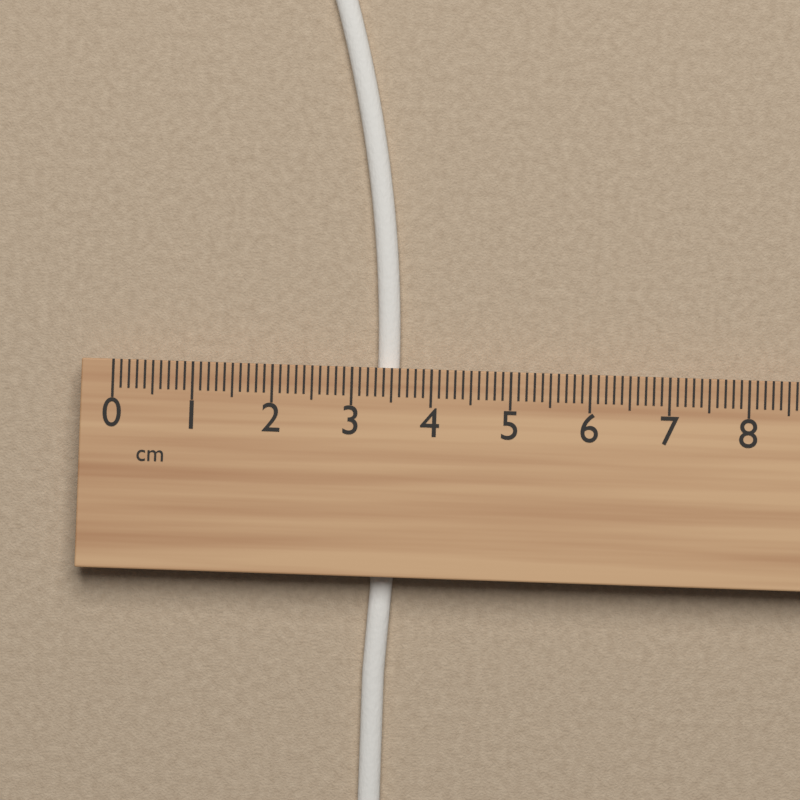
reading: 3.6 cm
